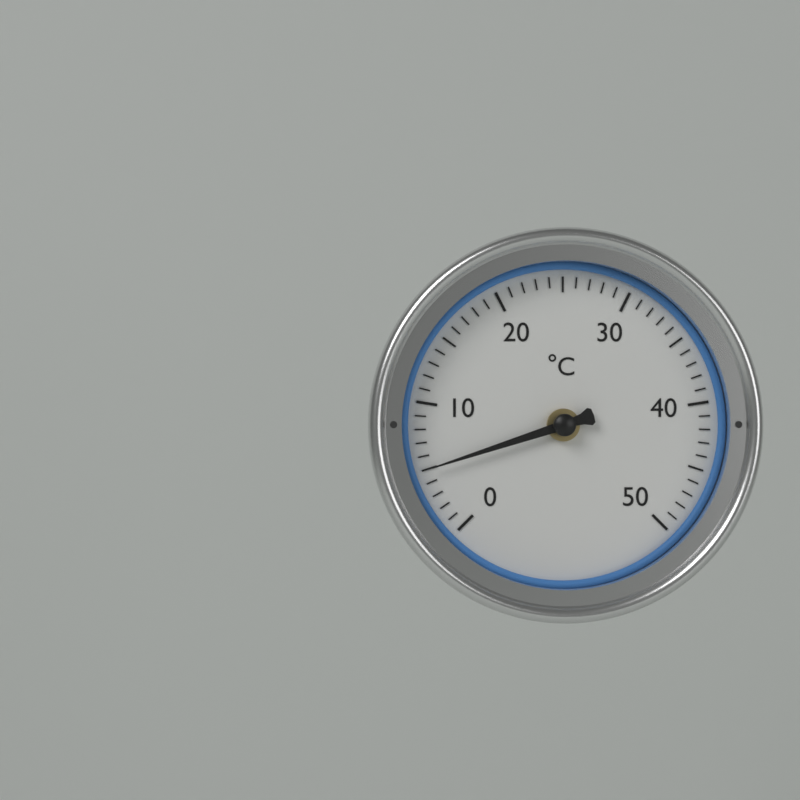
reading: 5 °C
